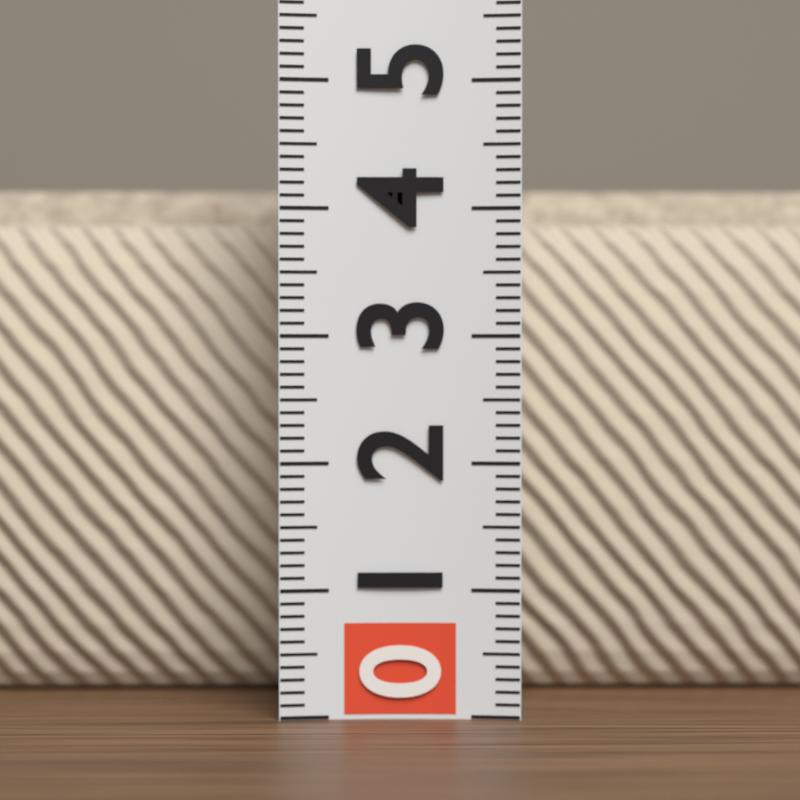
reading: 4.3 (no unit)
